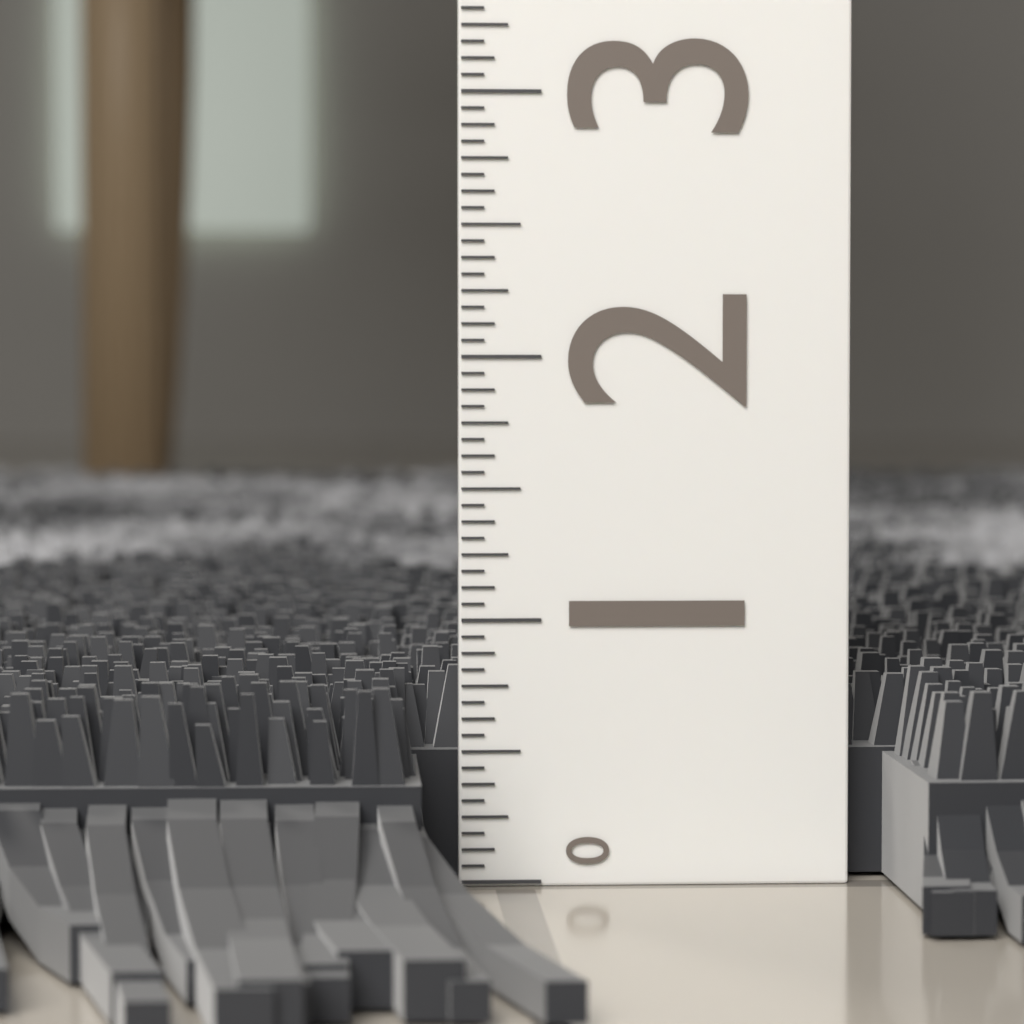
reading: 0.8125 (no unit)
